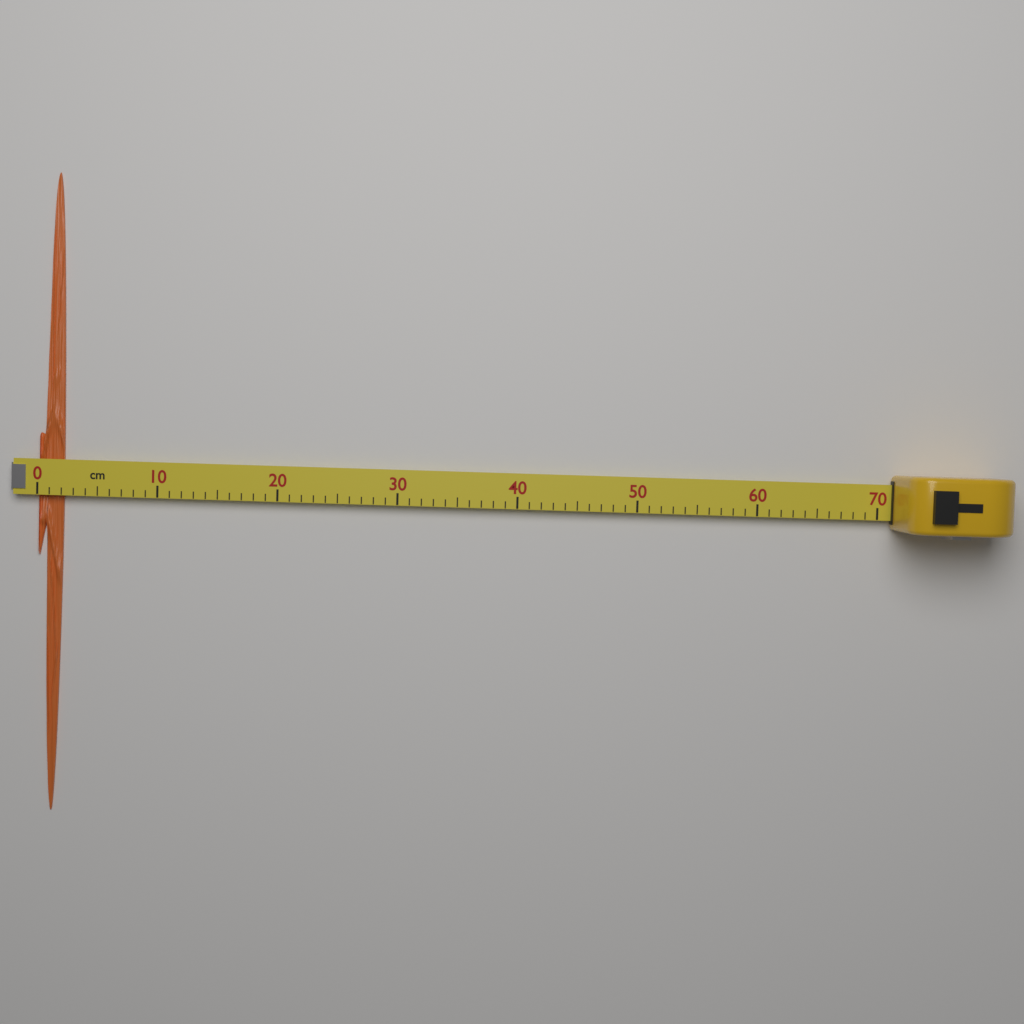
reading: 2 cm
